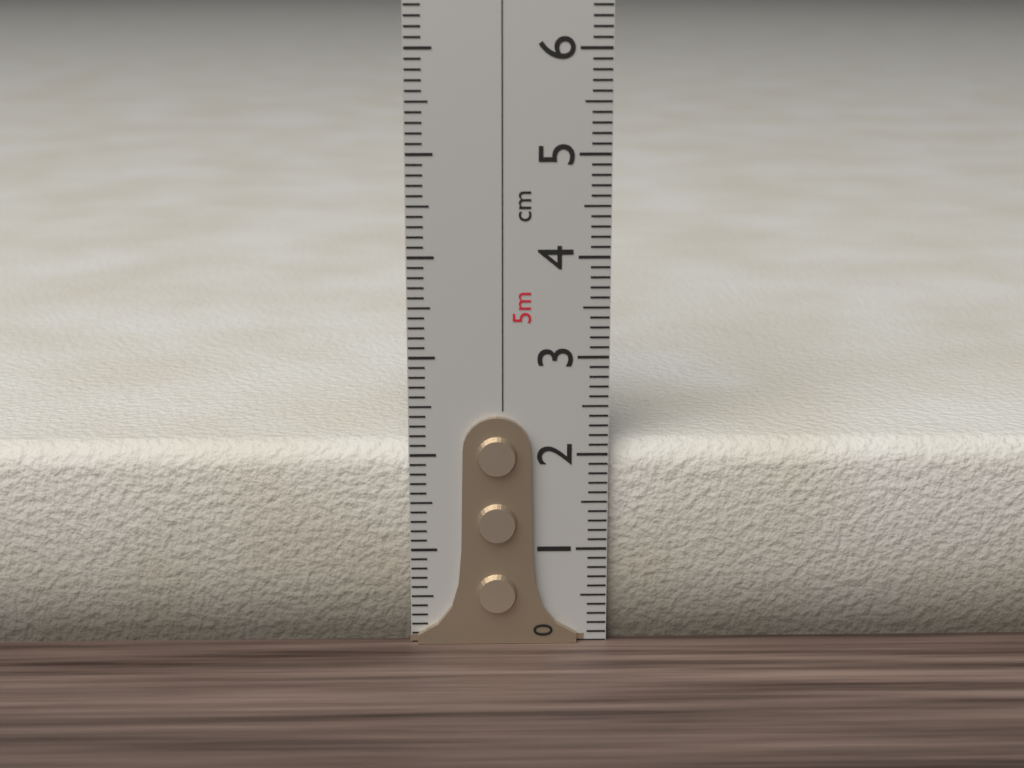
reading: 2.1 cm
